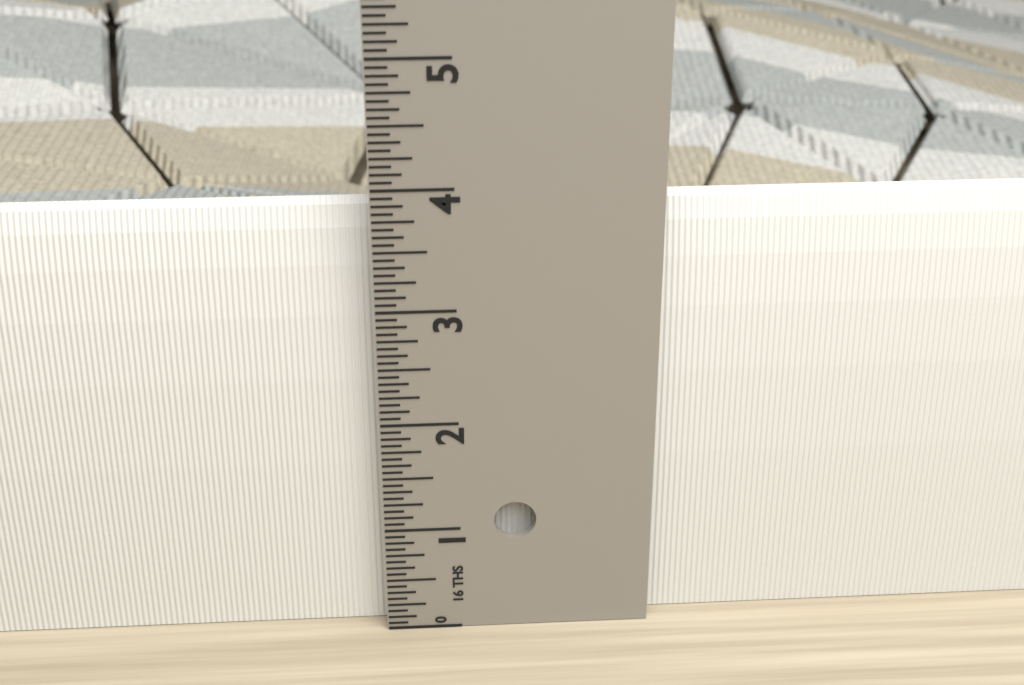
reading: 3.8125 in
